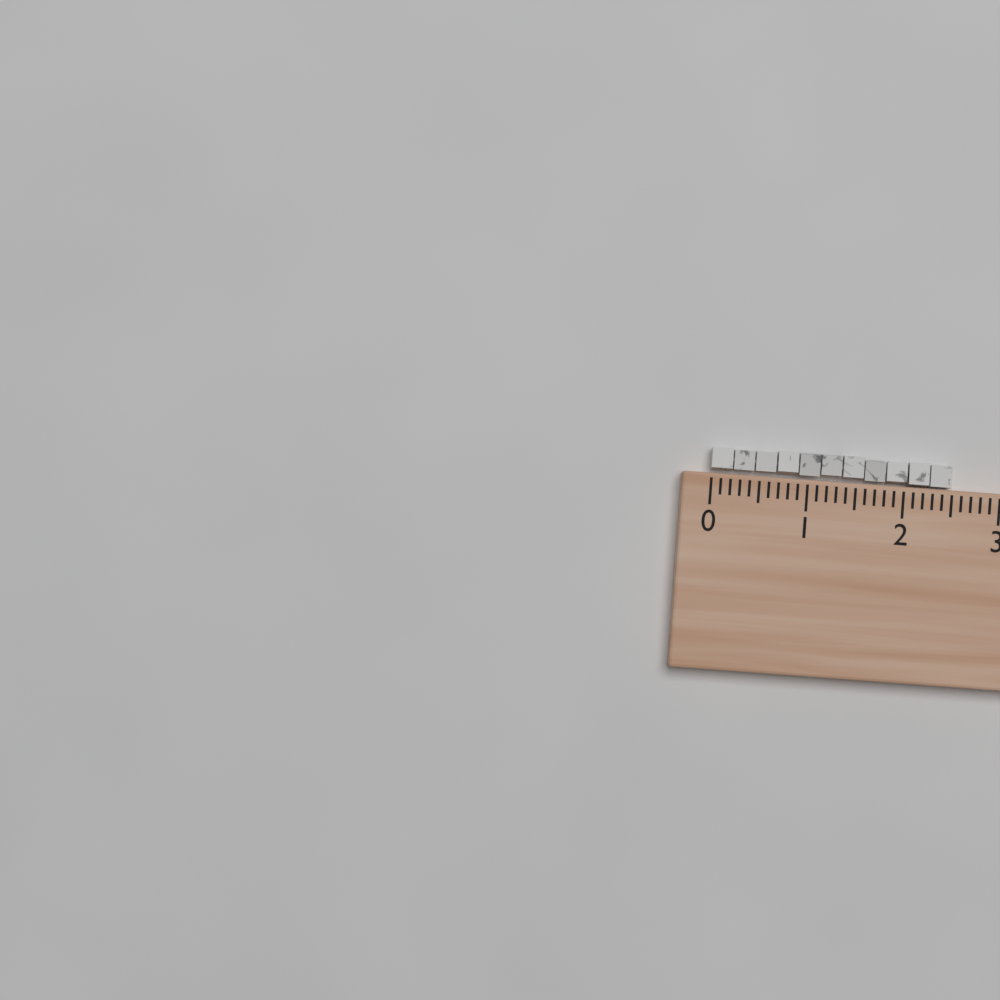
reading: 2.5 (no unit)
